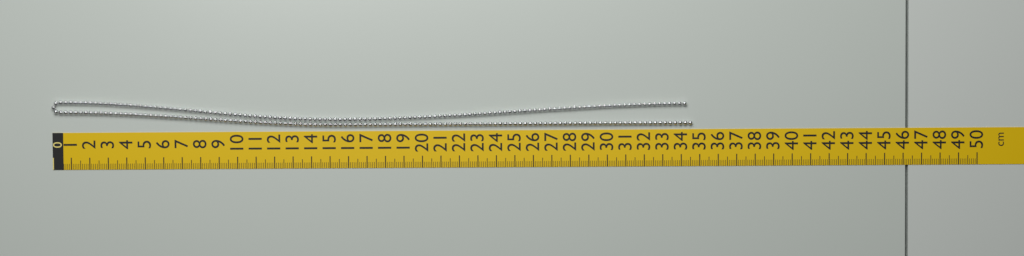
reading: 34.6 cm
